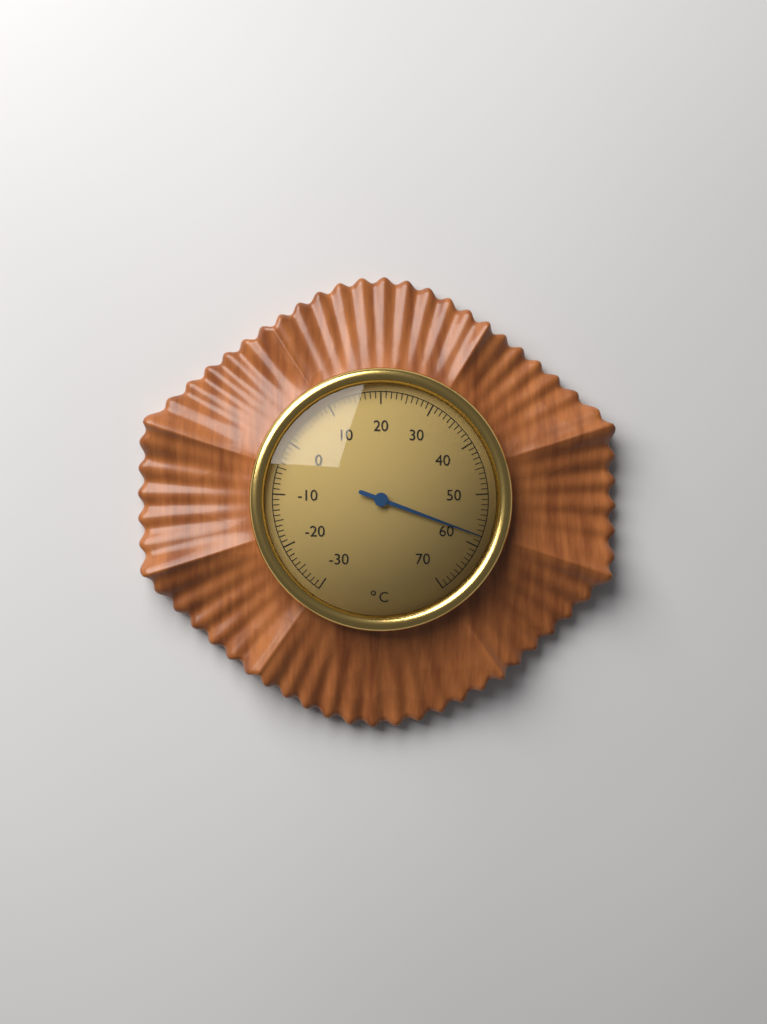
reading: 58 °C
